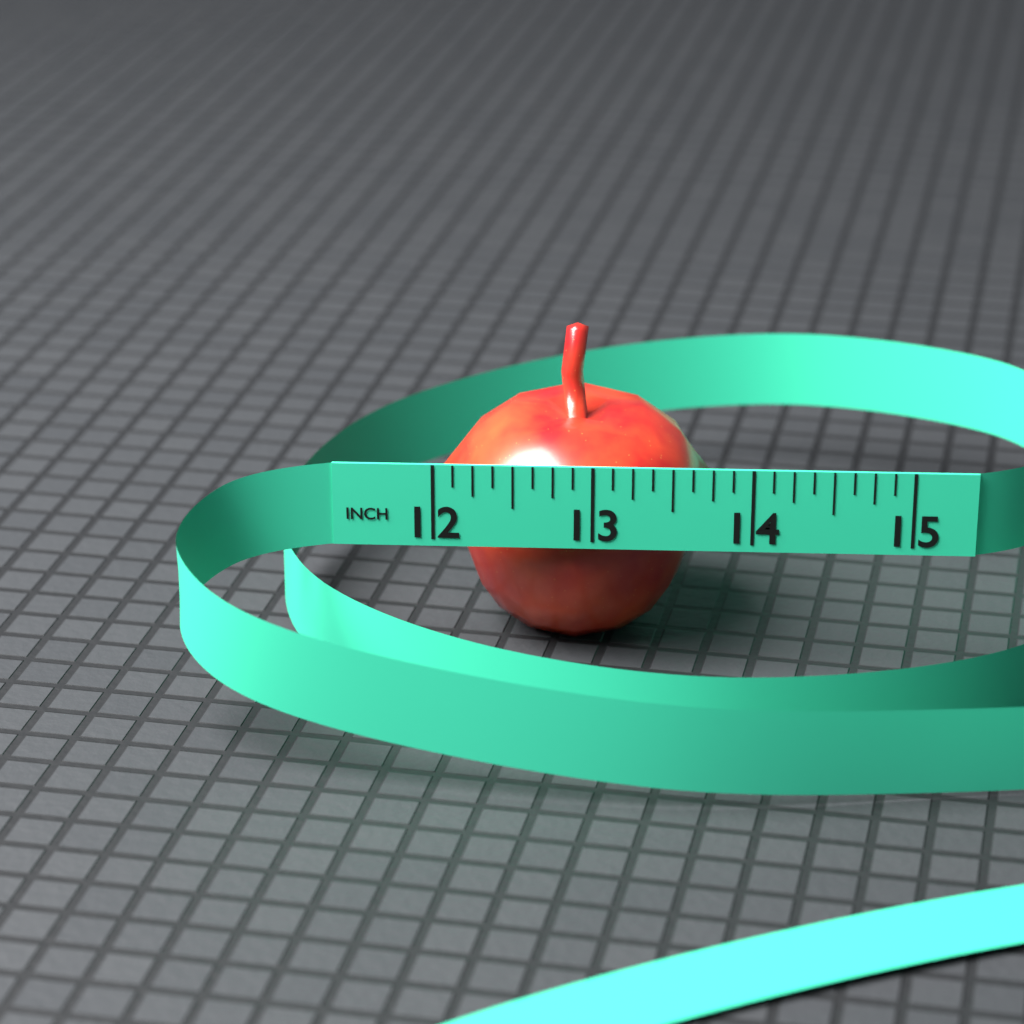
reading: 13.750 in
